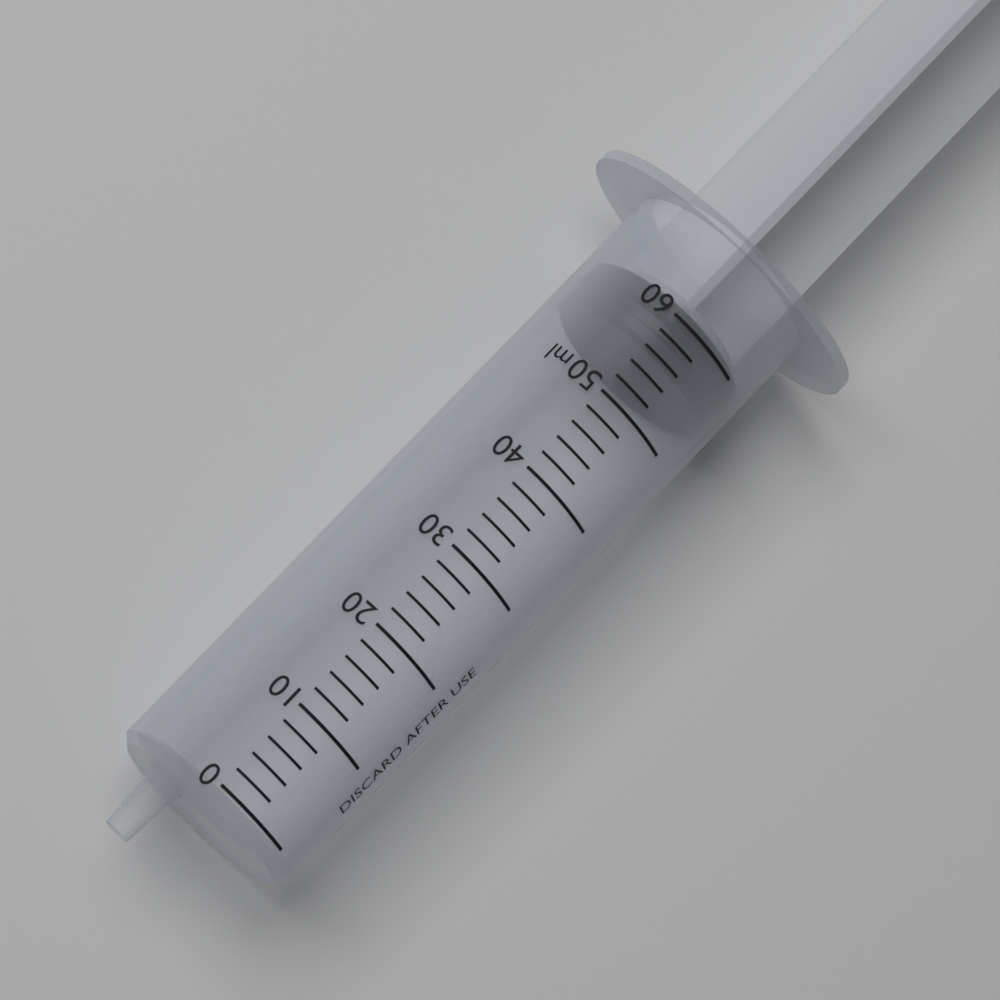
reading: 56 ml
